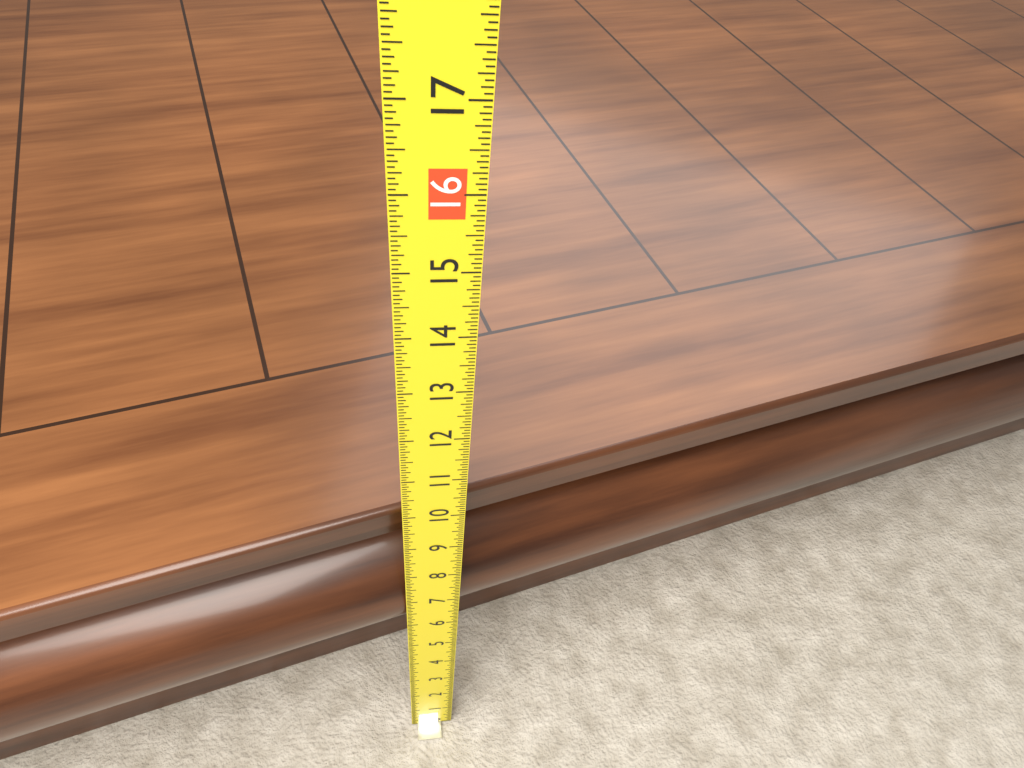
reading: 9.5000 (no unit)
